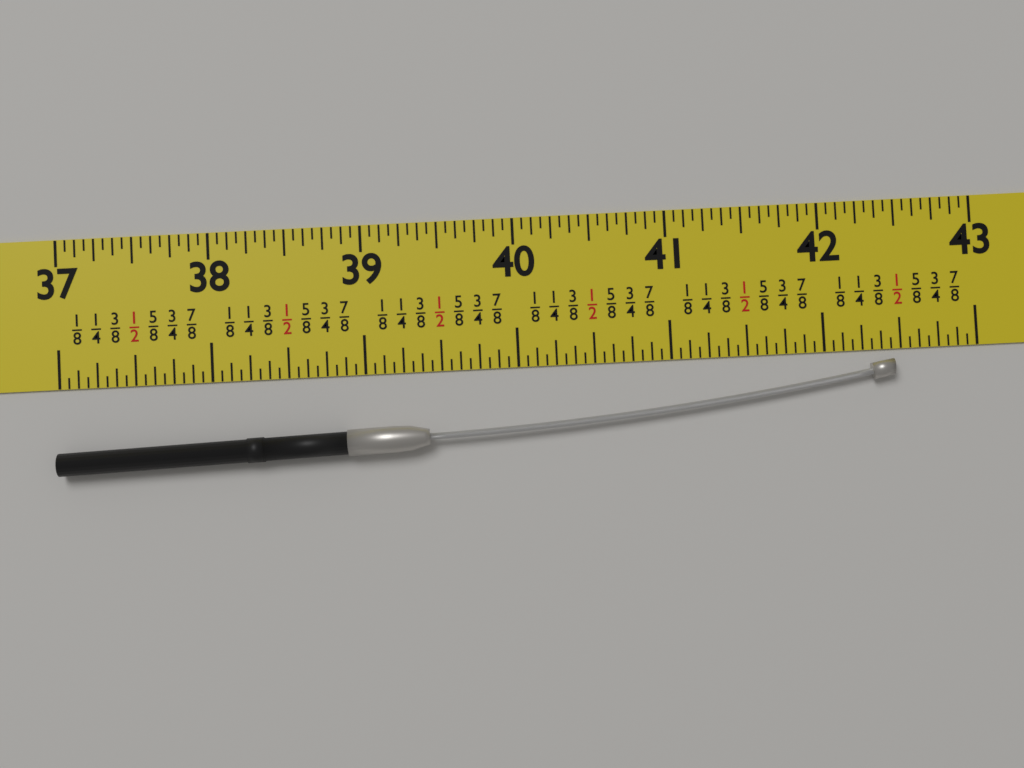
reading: 42.4375 in
